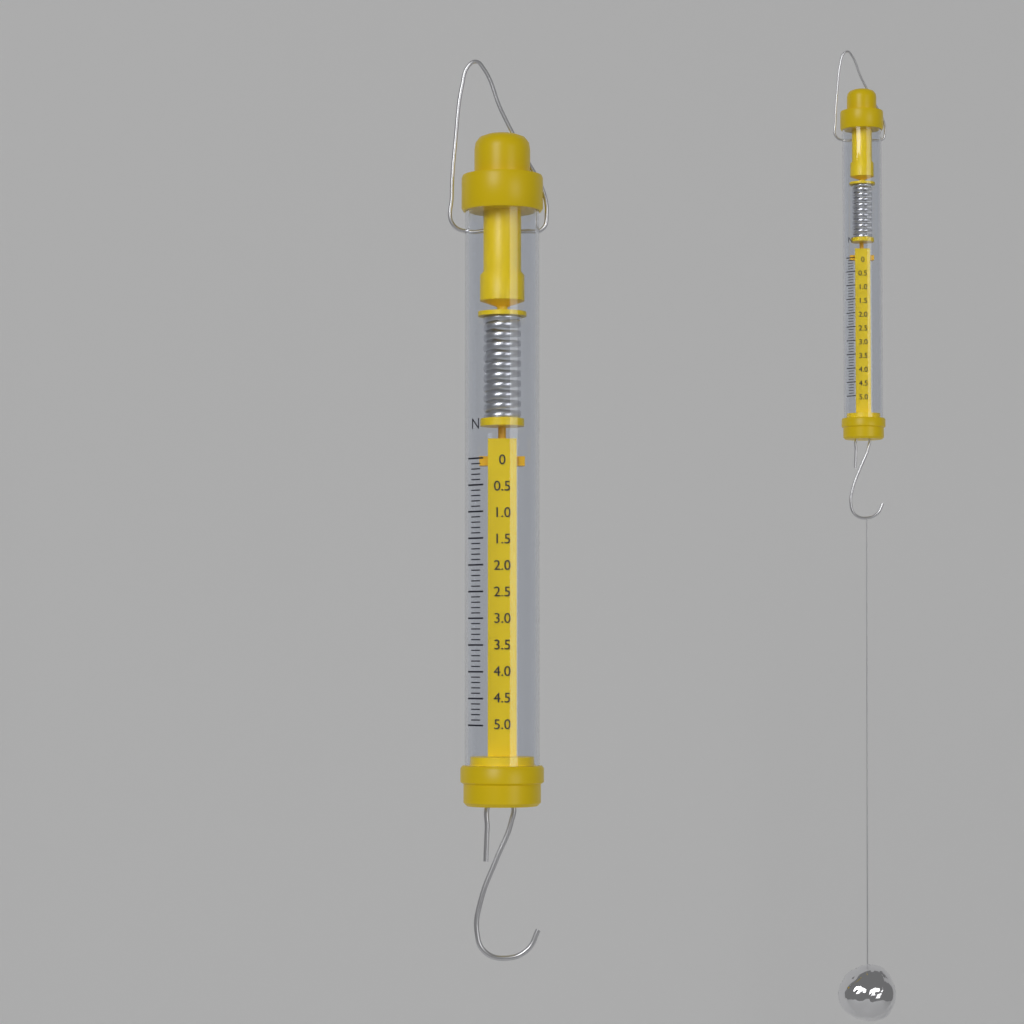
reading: 0.1 N
